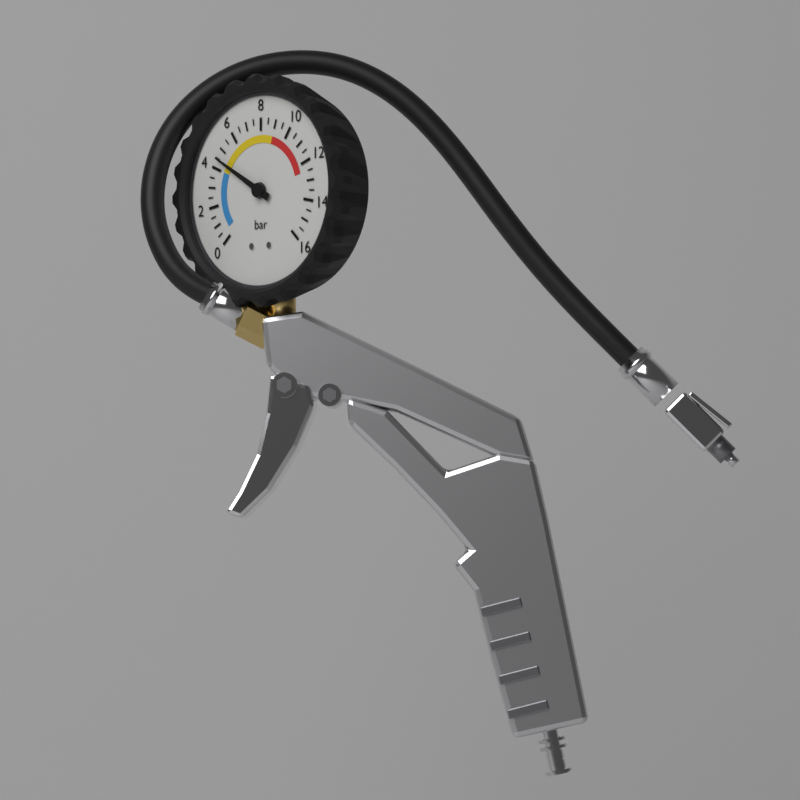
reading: 4.5 bar
